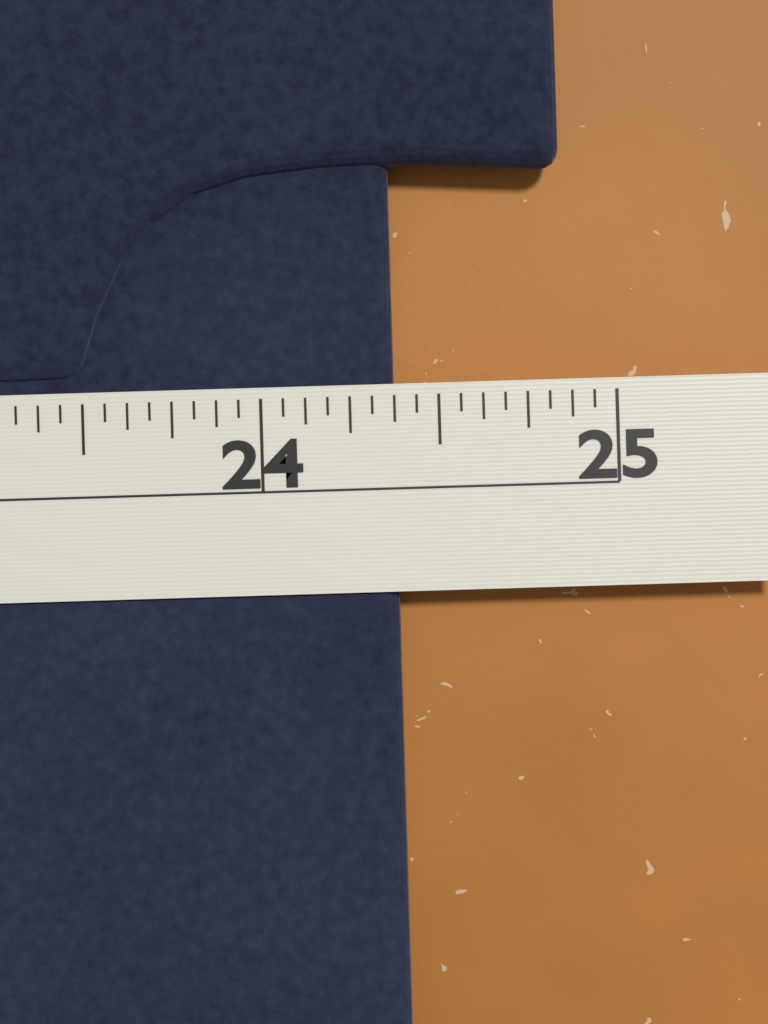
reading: 24.3750 in
